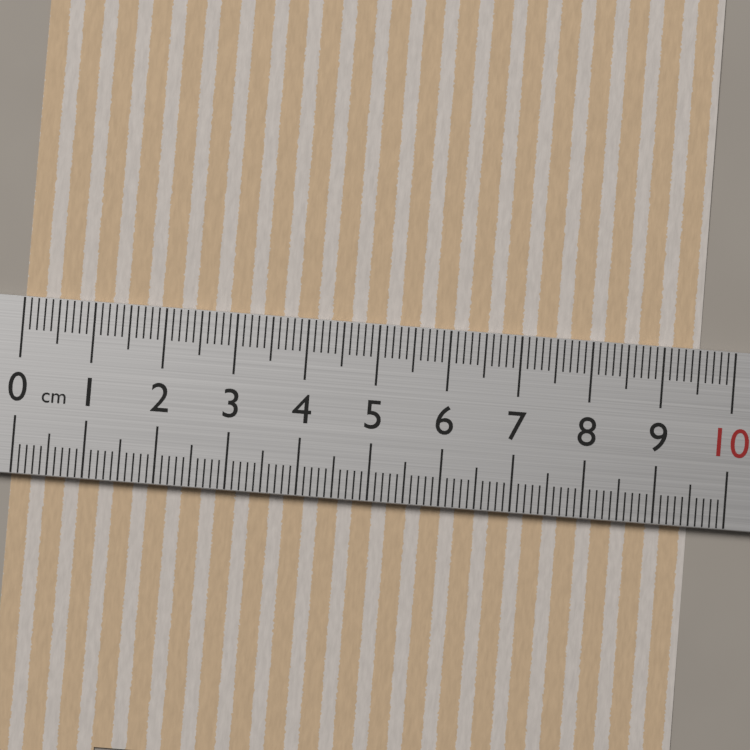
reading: 9.5 cm
